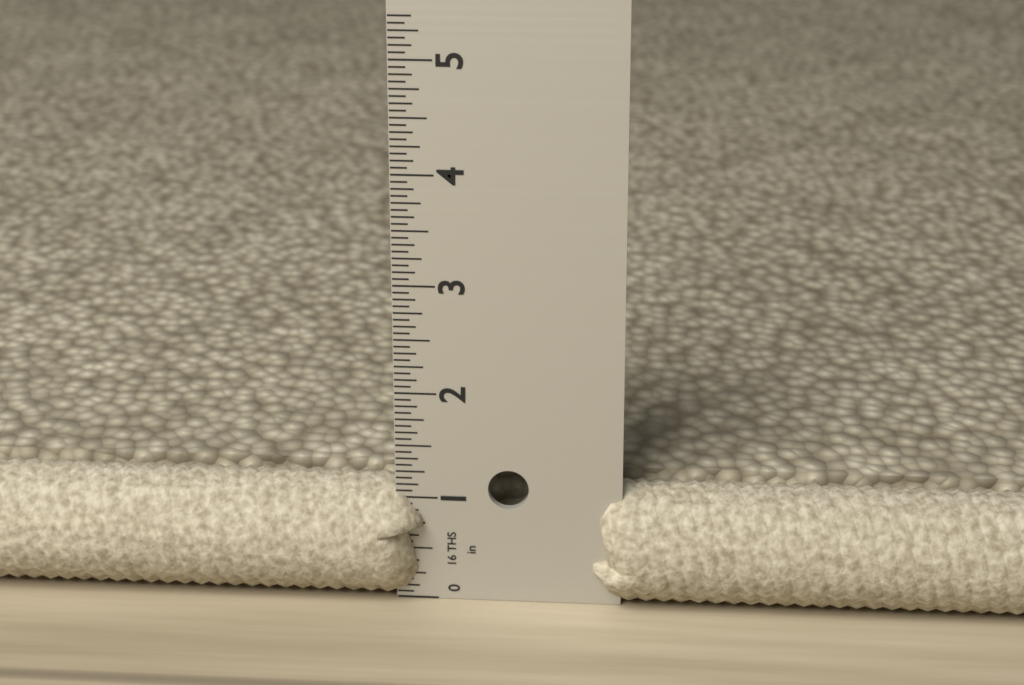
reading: 1.1250 in
